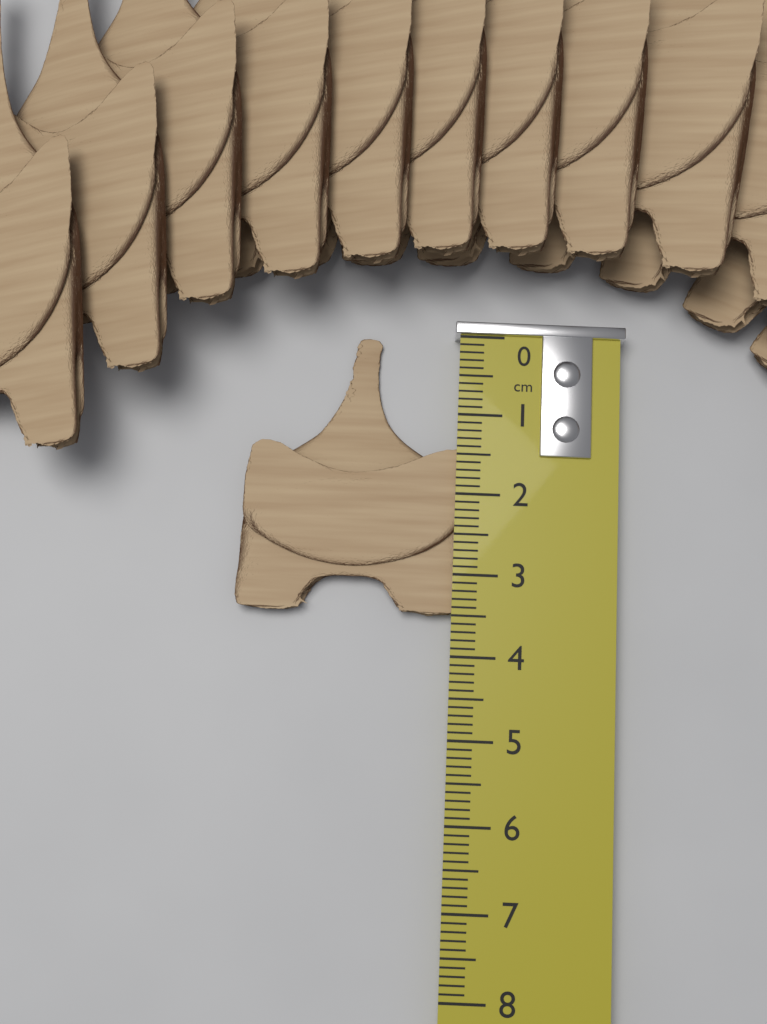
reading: 3.5 cm
